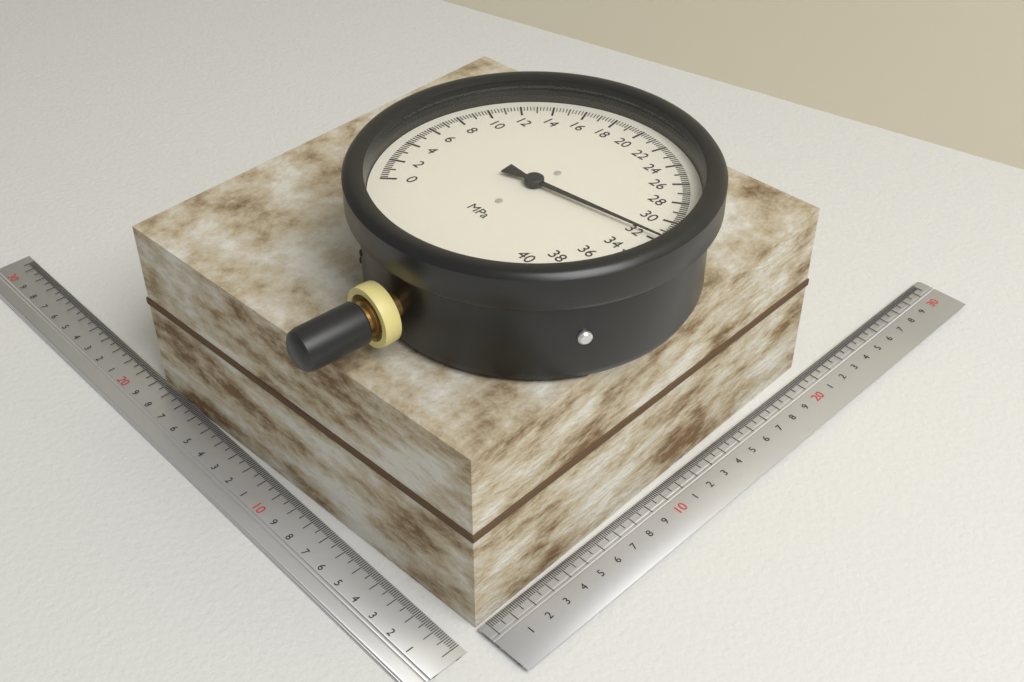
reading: 31.8 MPa
